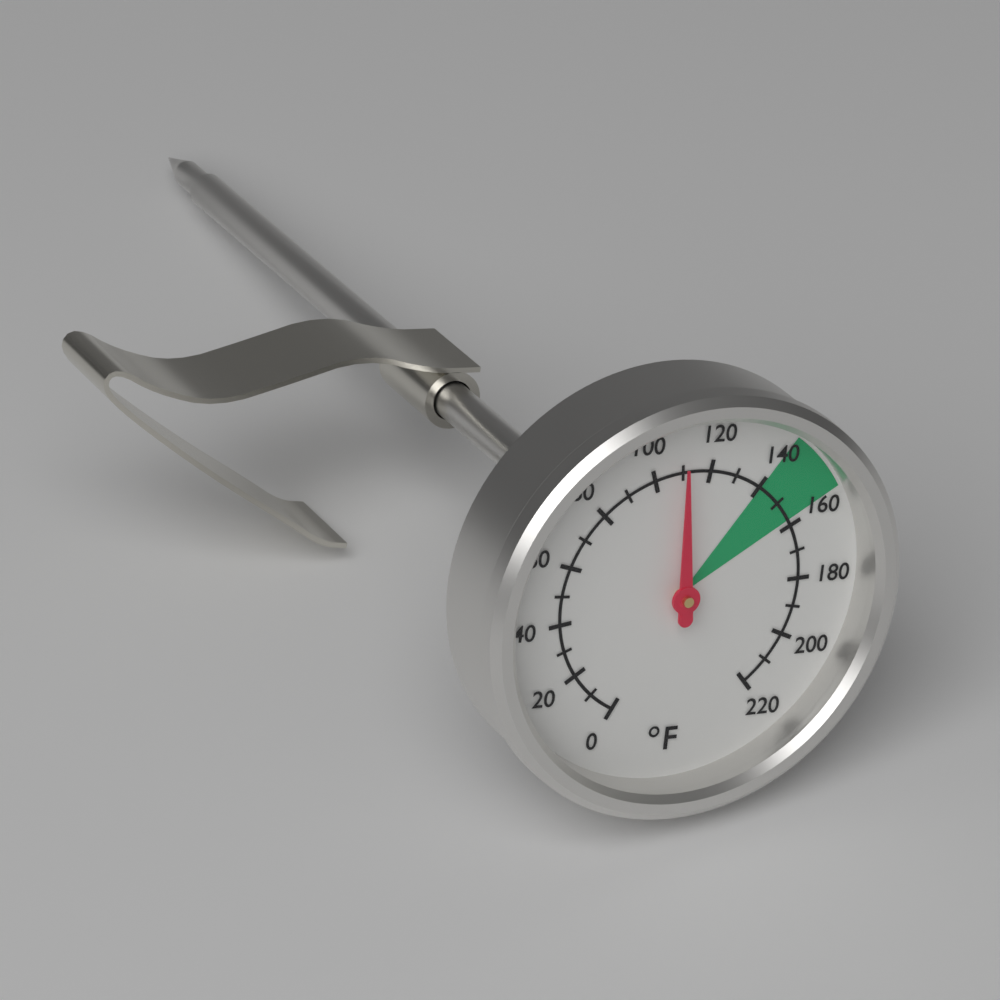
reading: 110 °F
